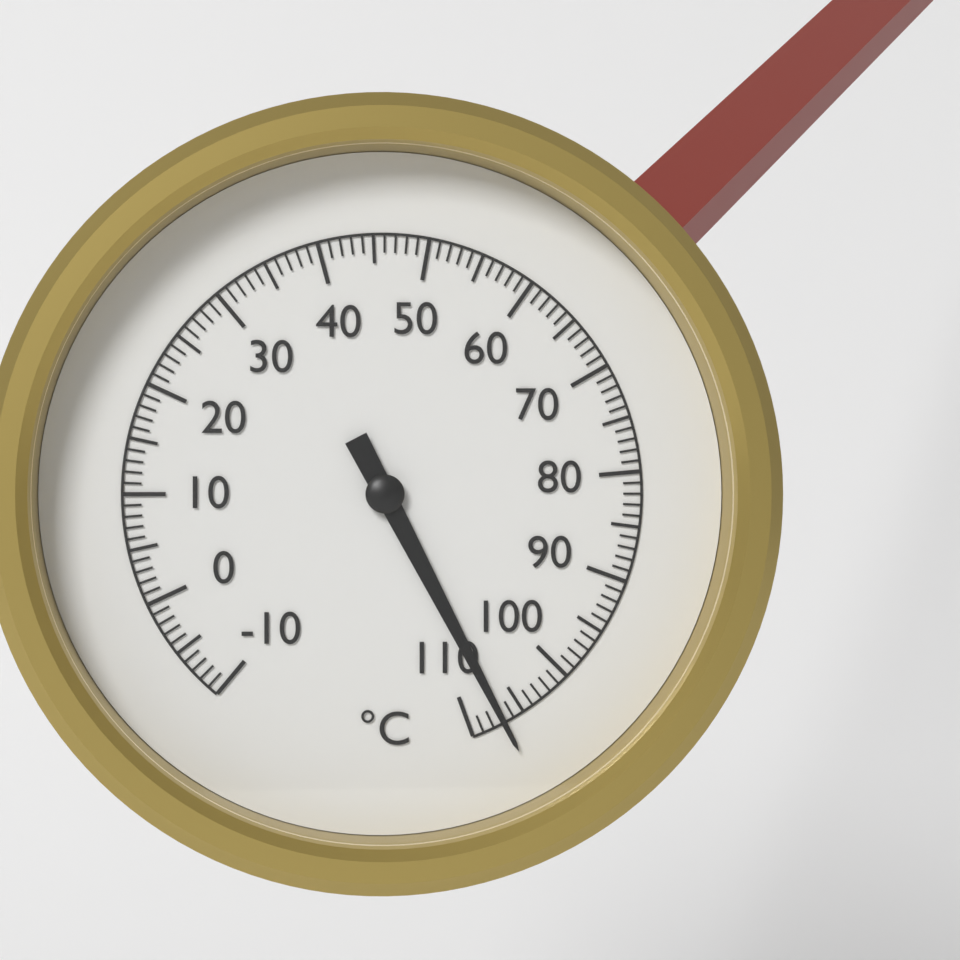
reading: 107 °C
